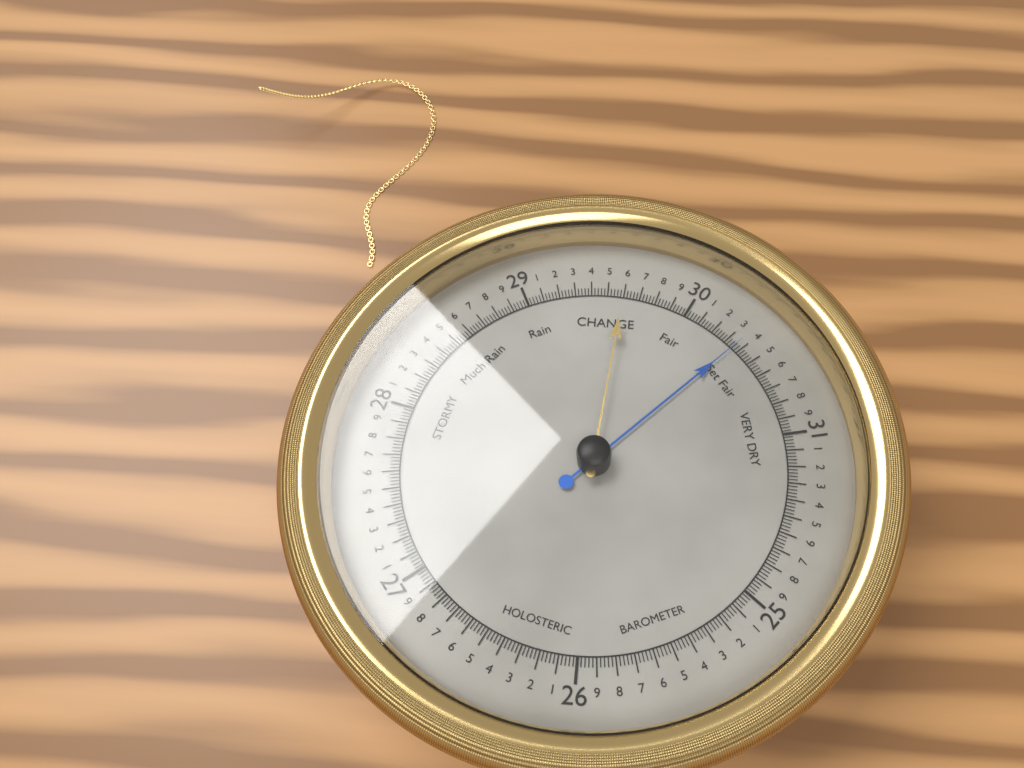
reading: 30.36 (no unit)
